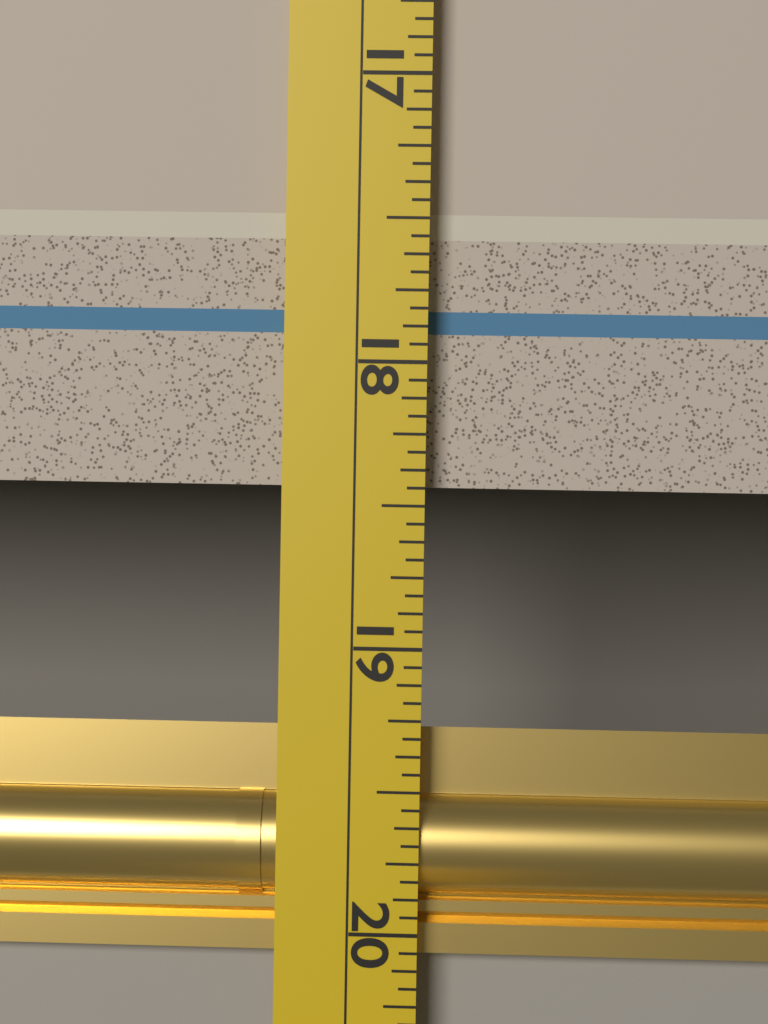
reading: 18.4375 (no unit)
